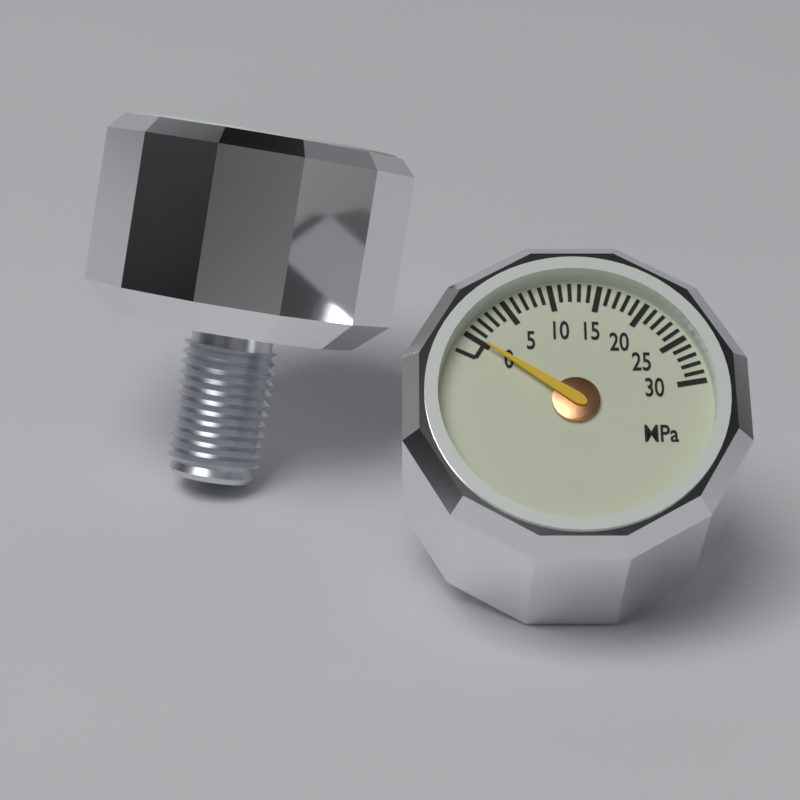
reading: 0 MPa
